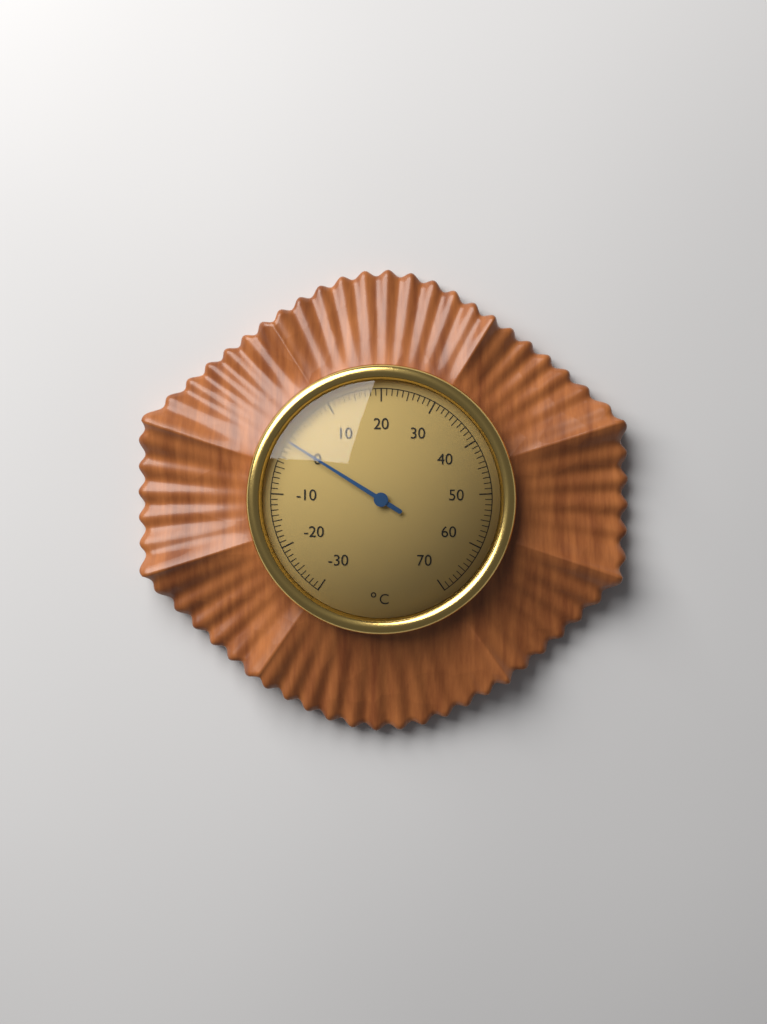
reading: 0 °C
